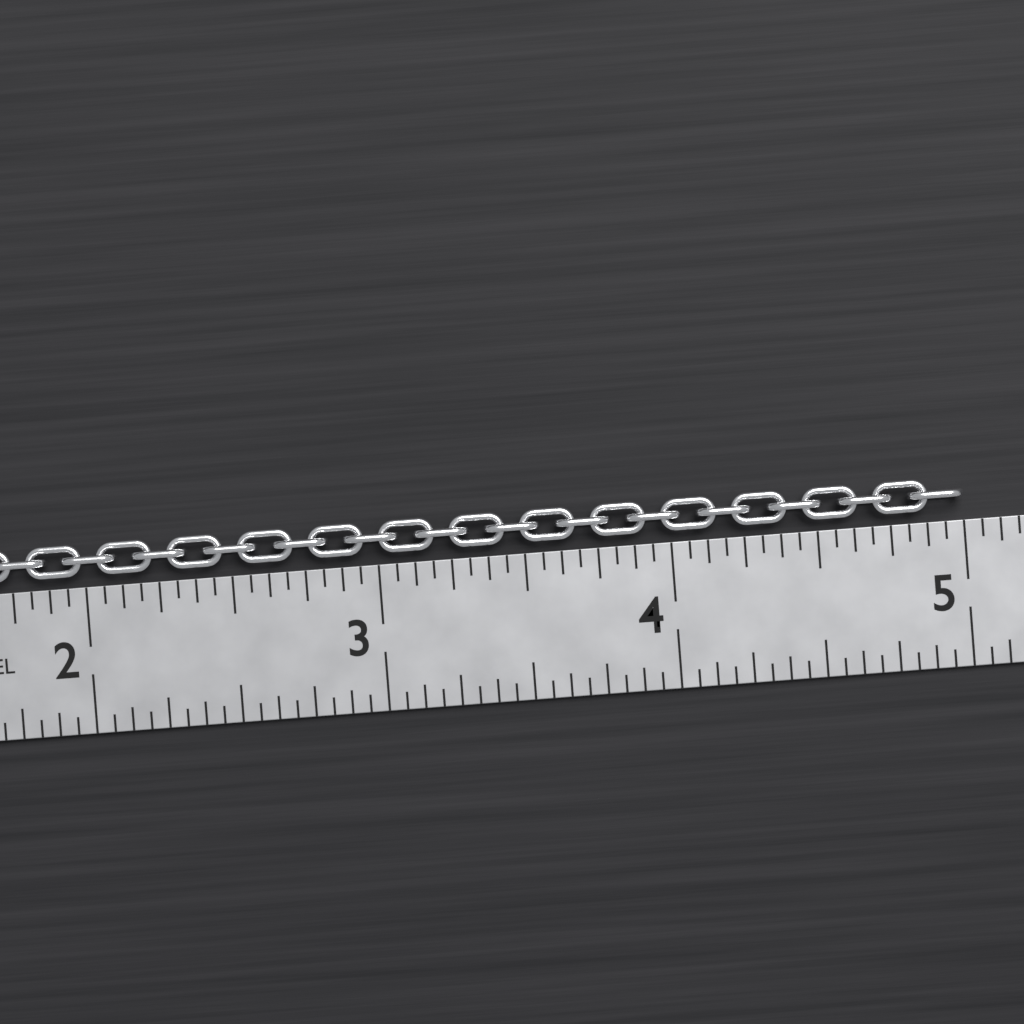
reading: 5.0000 in
